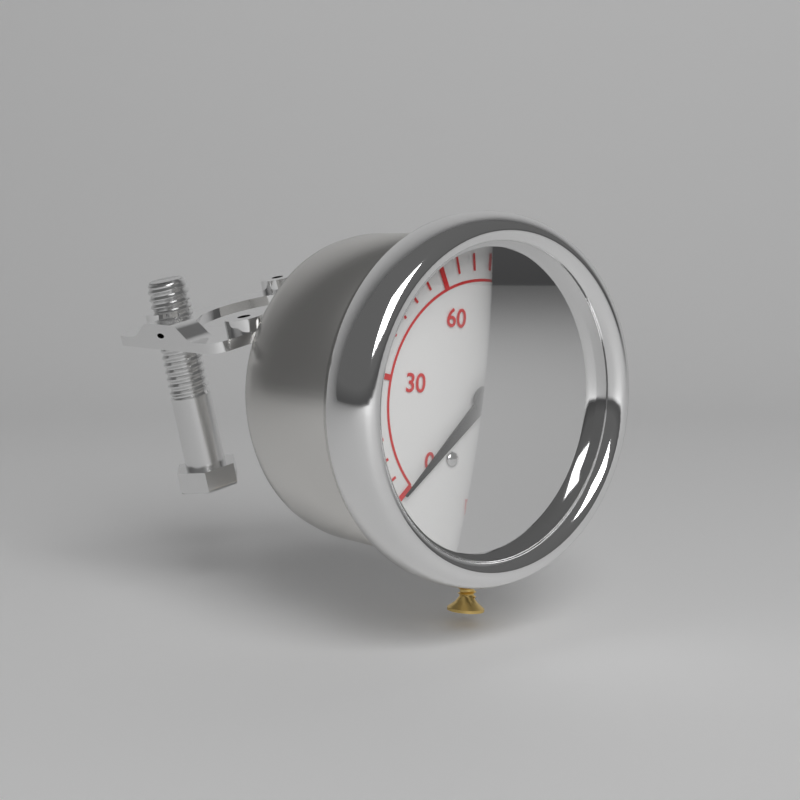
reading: 0 psi
